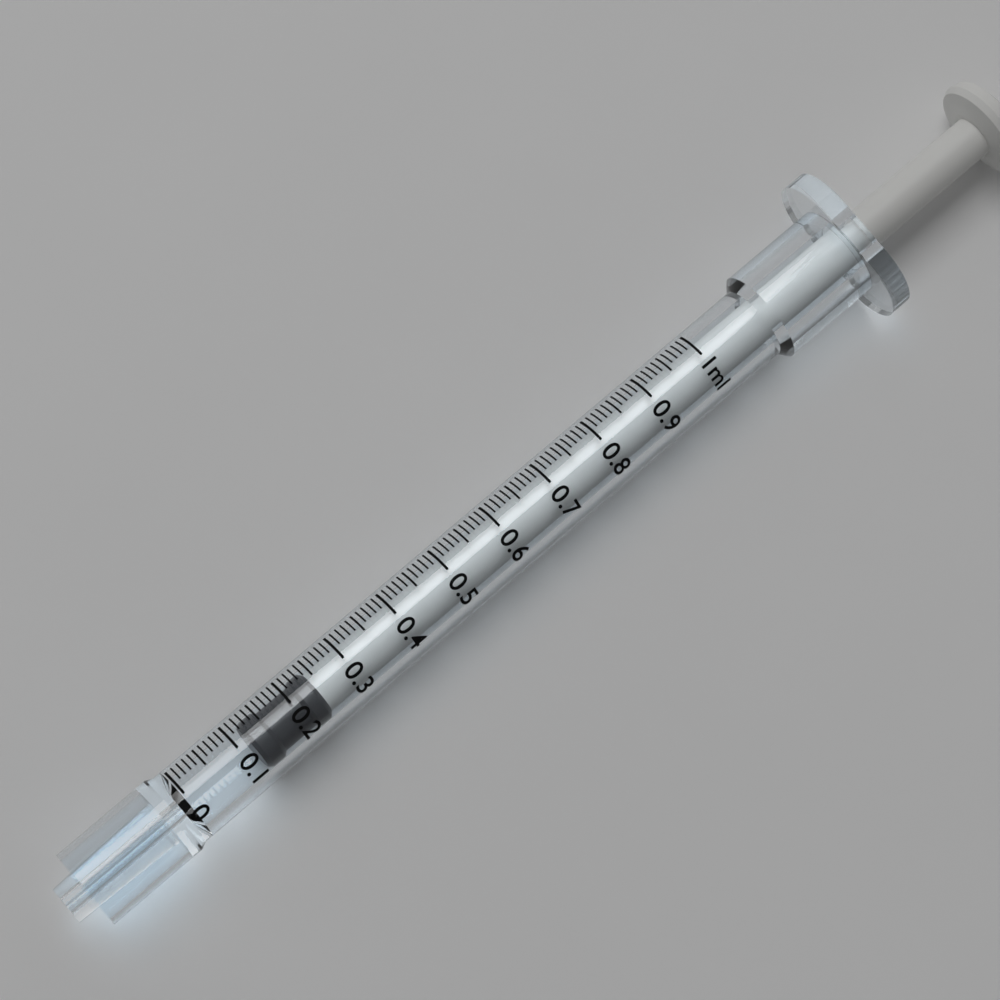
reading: 0.12 ml
